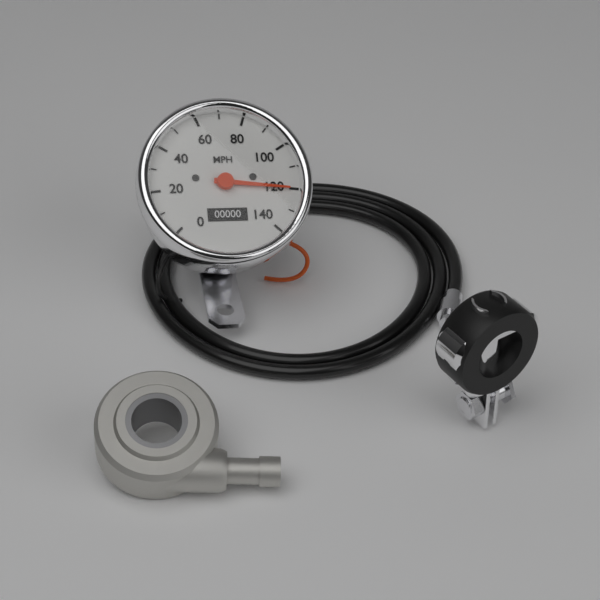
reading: 120 MPH
